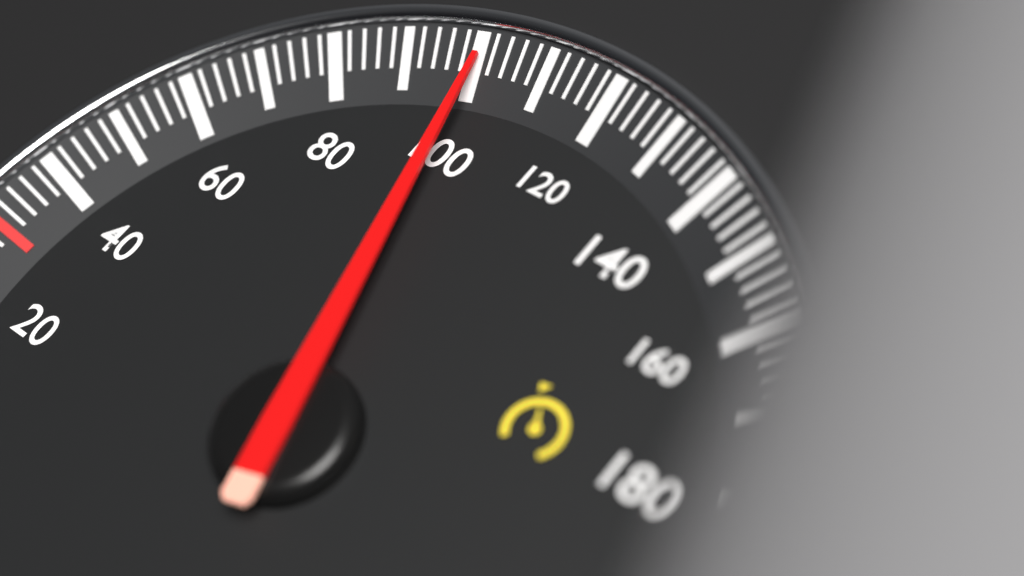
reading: 100 km/h
